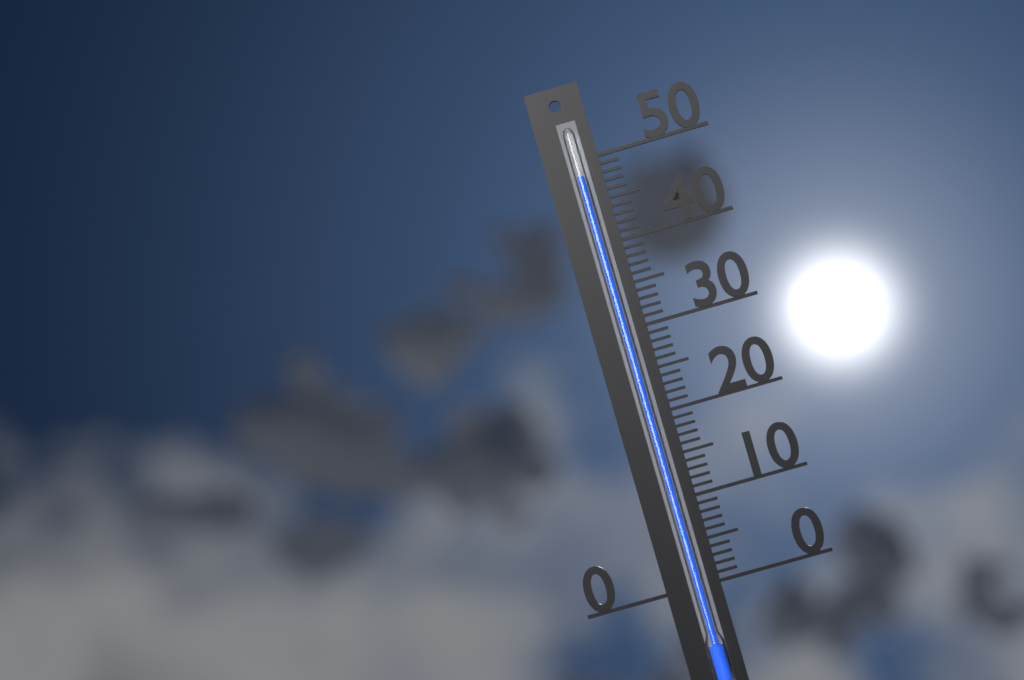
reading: 48 (no unit)
